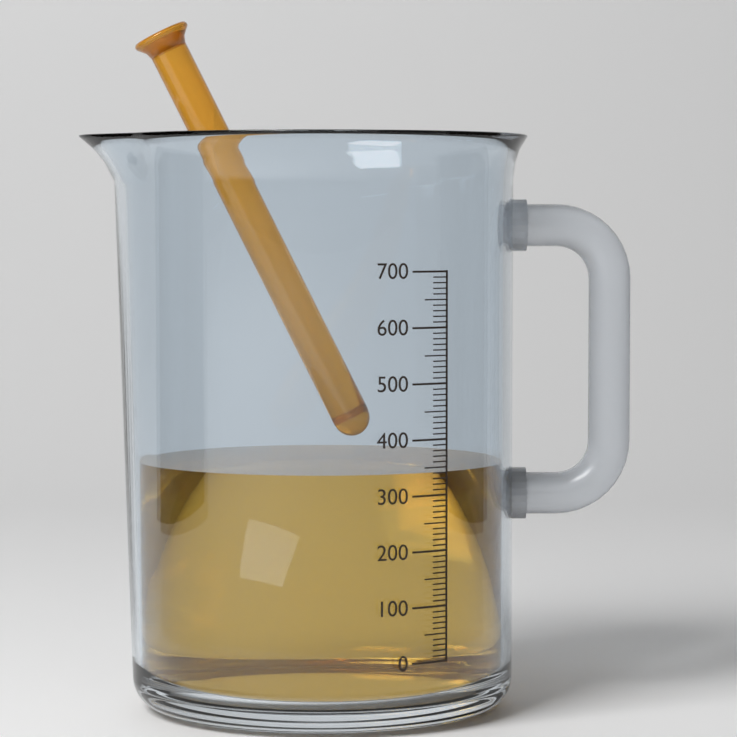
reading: 340 (no unit)
